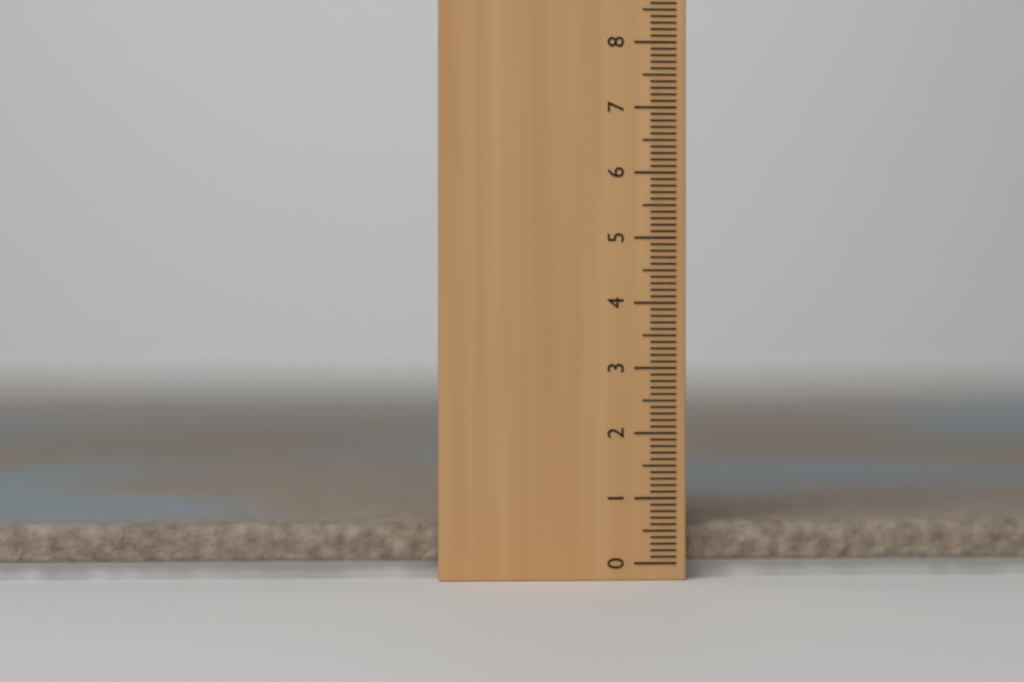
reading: 0.6 cm
